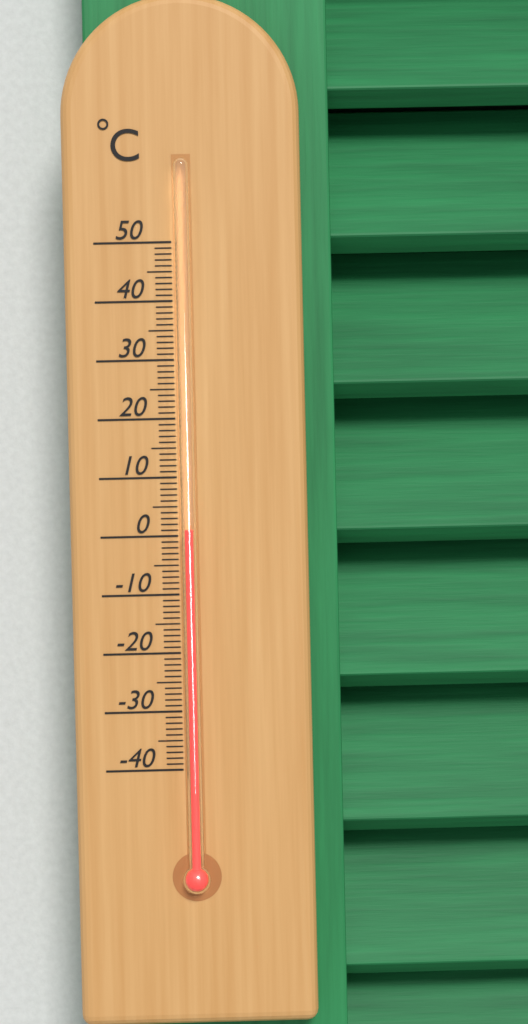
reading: 1 °C
